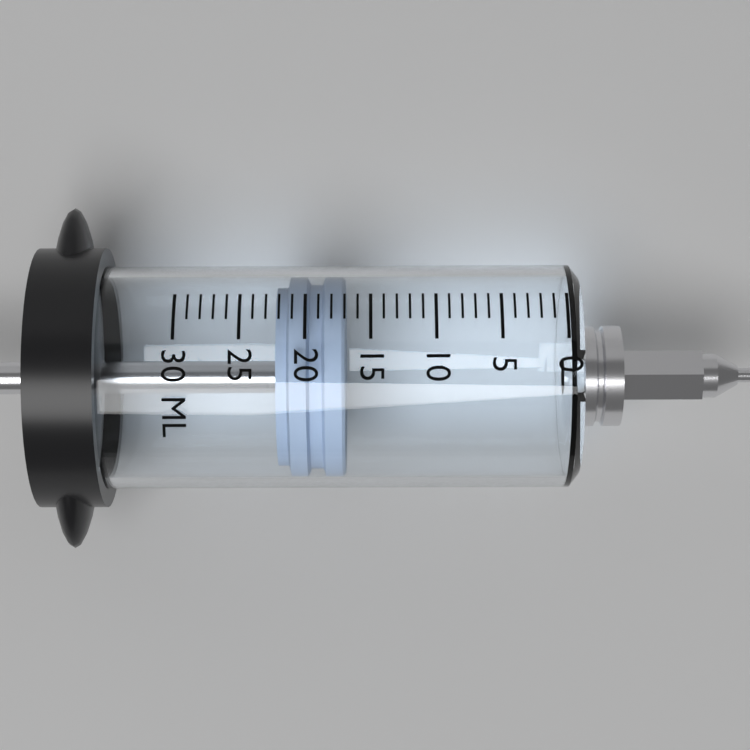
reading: 17 ml
